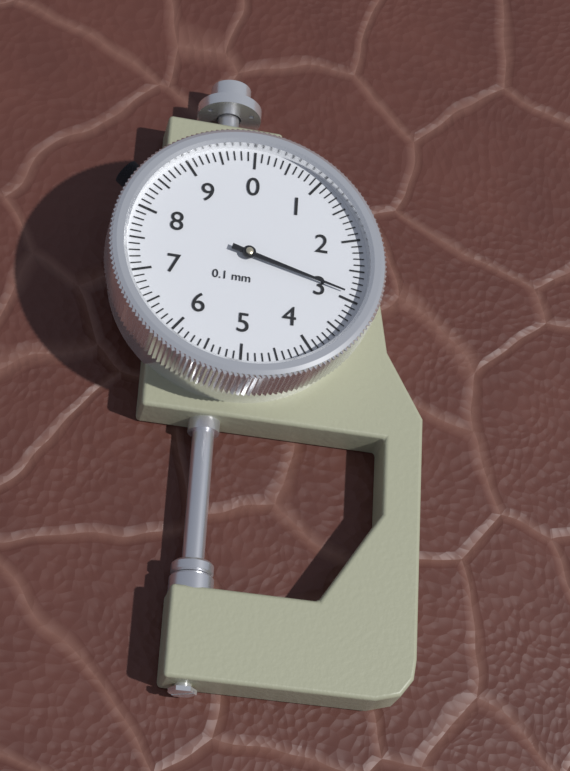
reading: 2.9 mm
